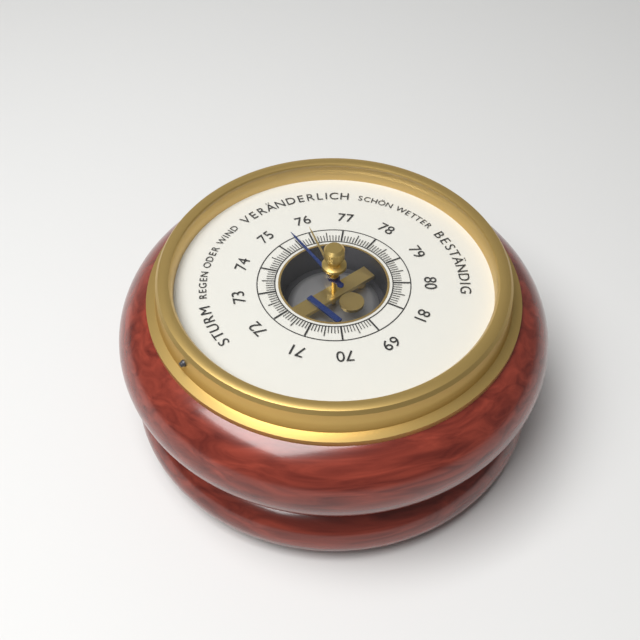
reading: 75.5 (no unit)
